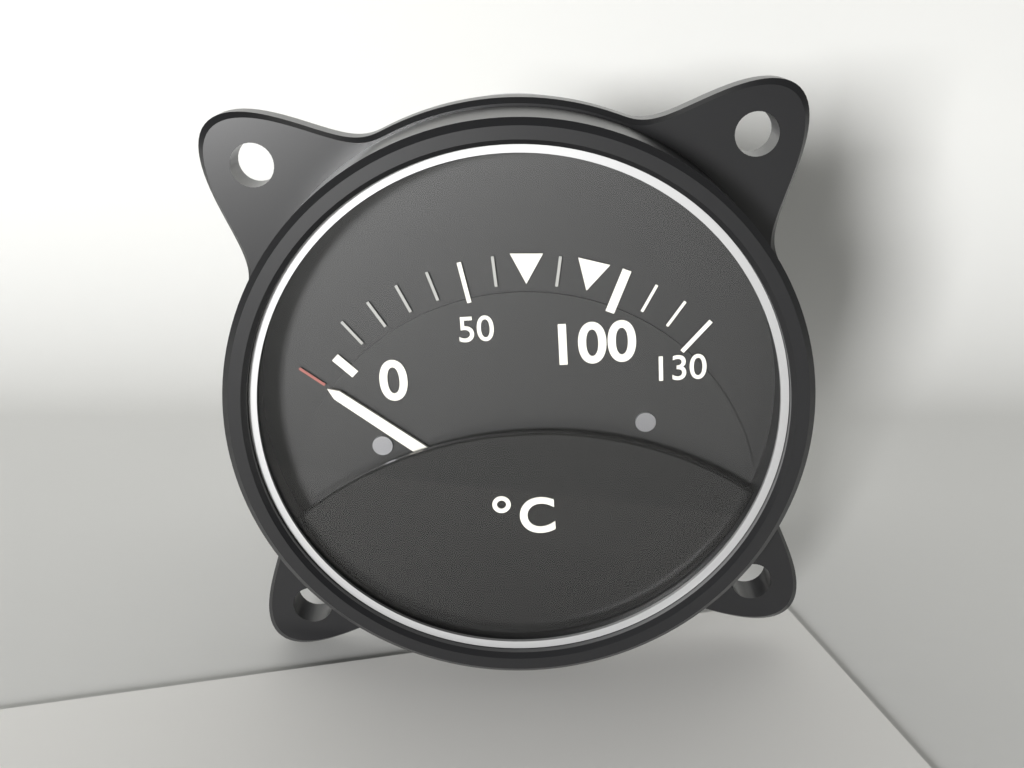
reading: -10 °C
